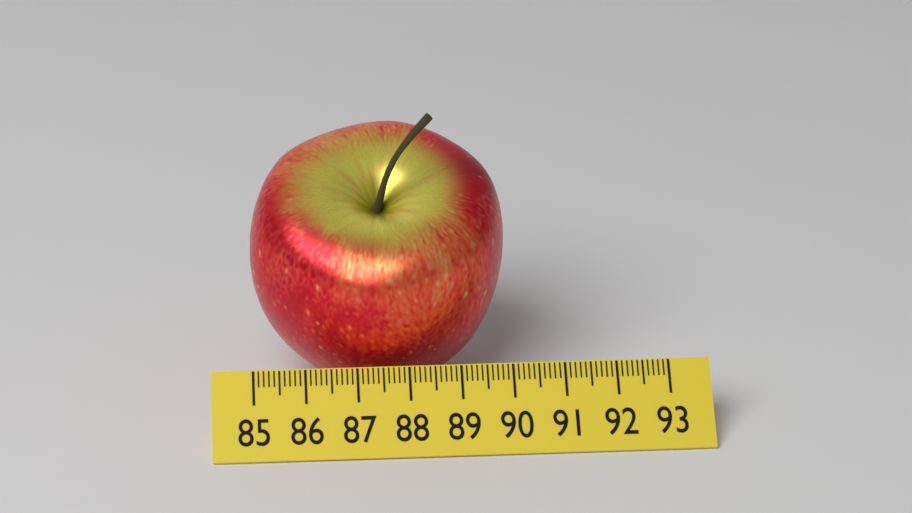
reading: 90.0 (no unit)
